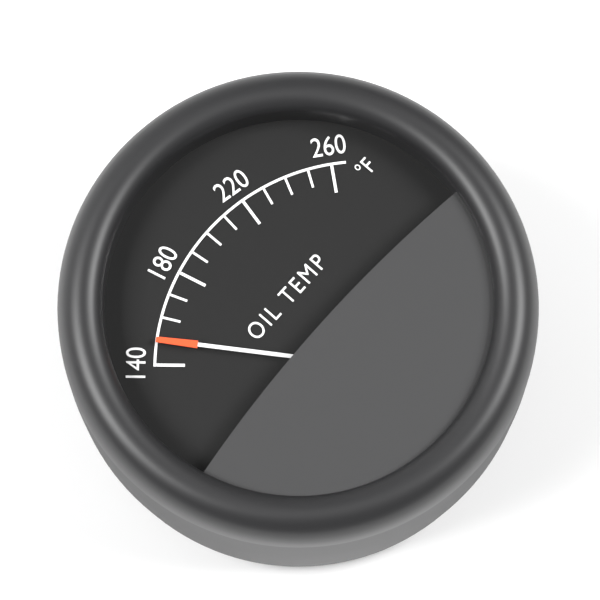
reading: 150 °F
